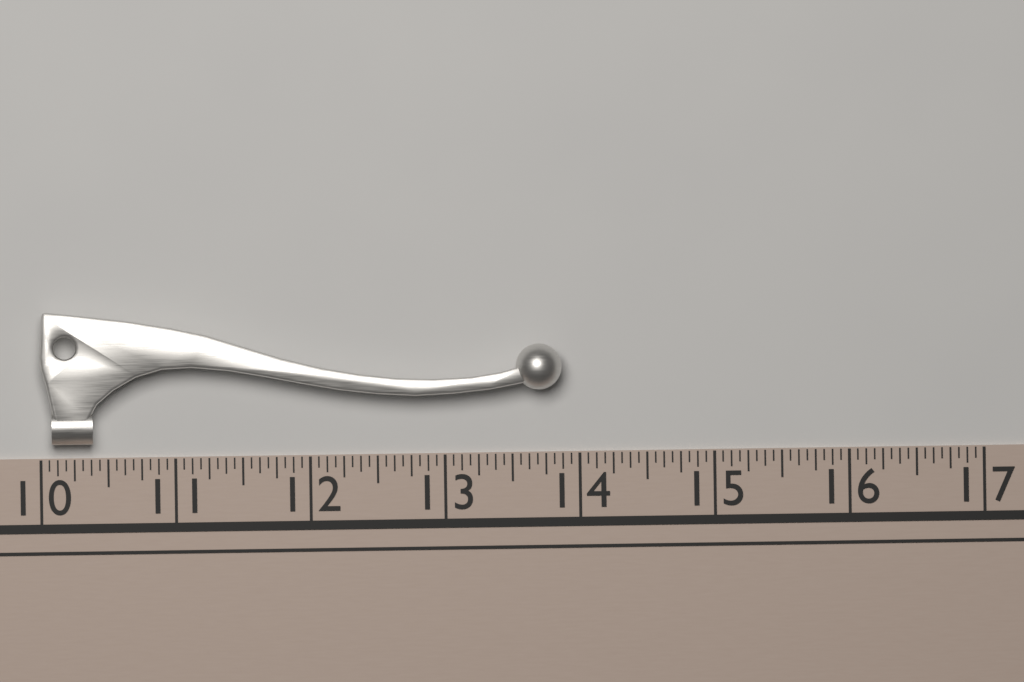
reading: 13.8750 (no unit)
